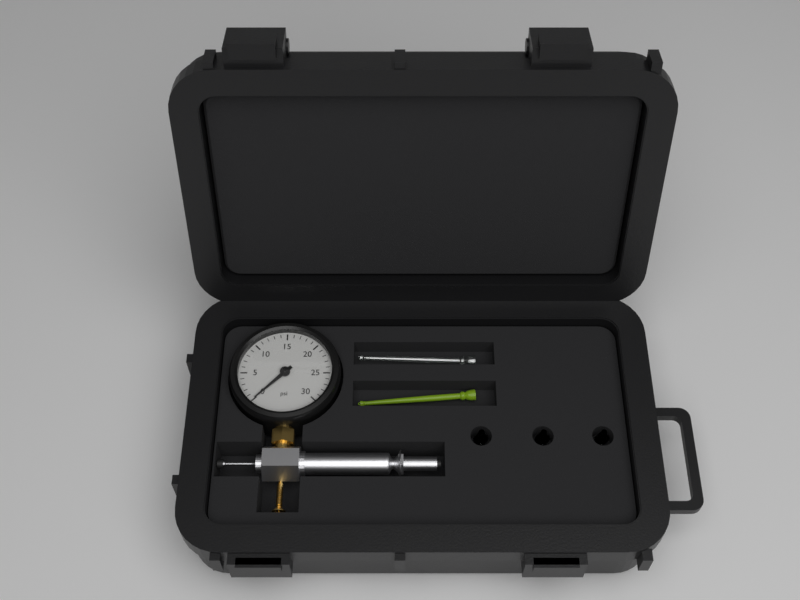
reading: 0 psi
